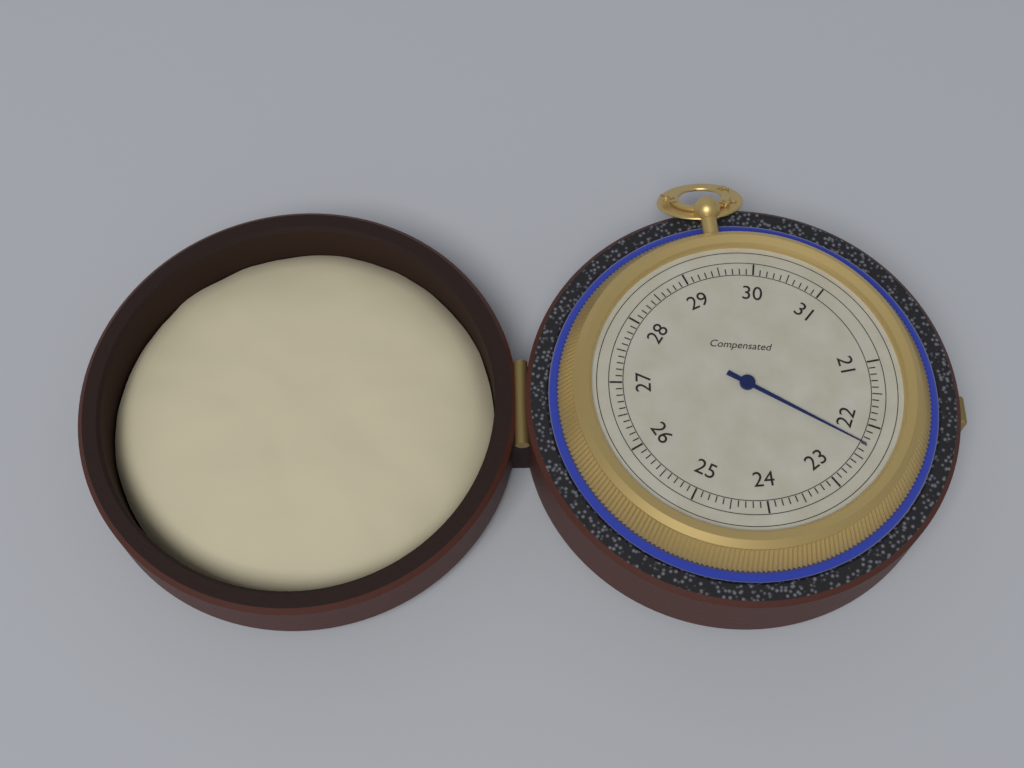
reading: 22.3 (no unit)
